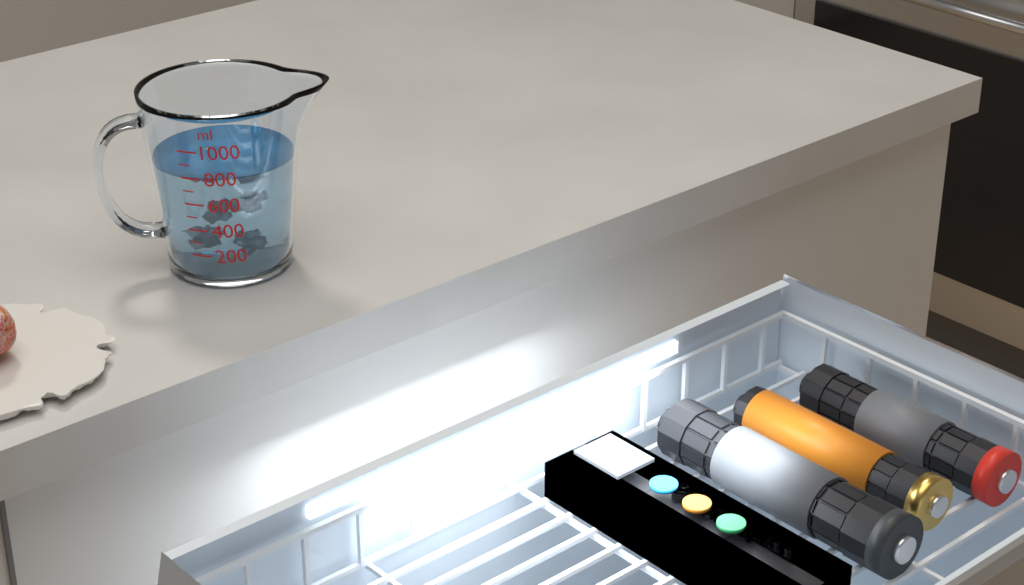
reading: 800 ml
